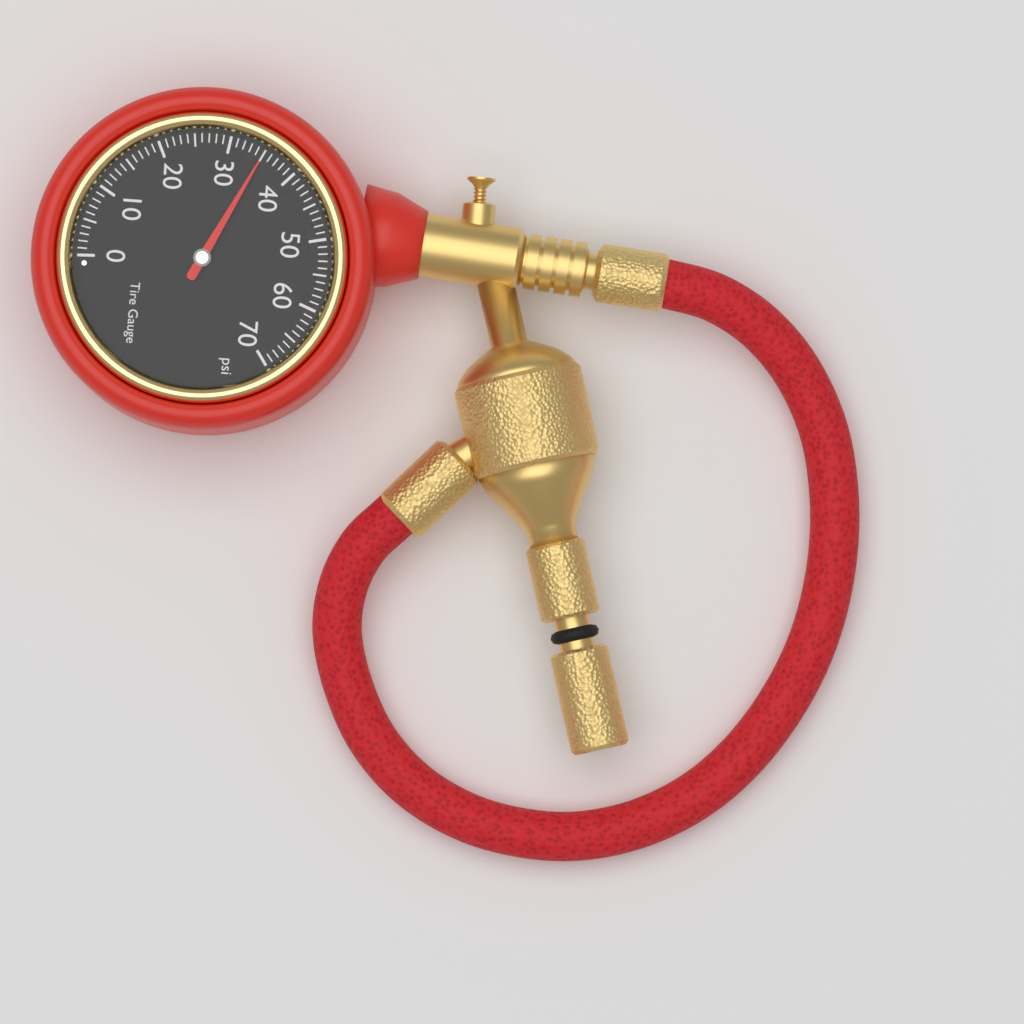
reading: 35 psi
